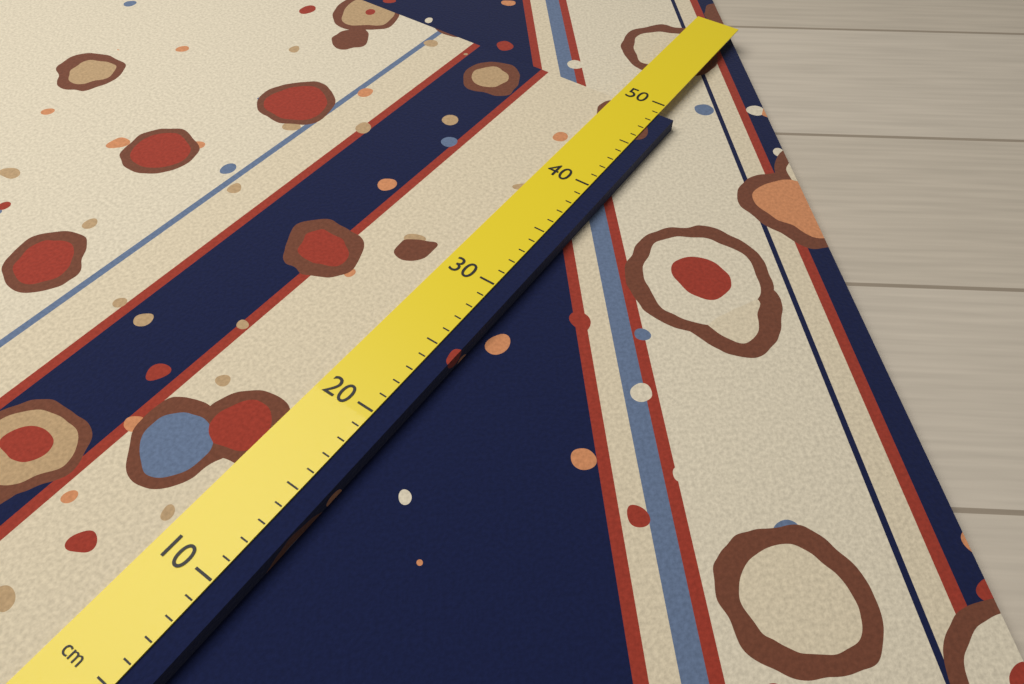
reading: 49 cm
